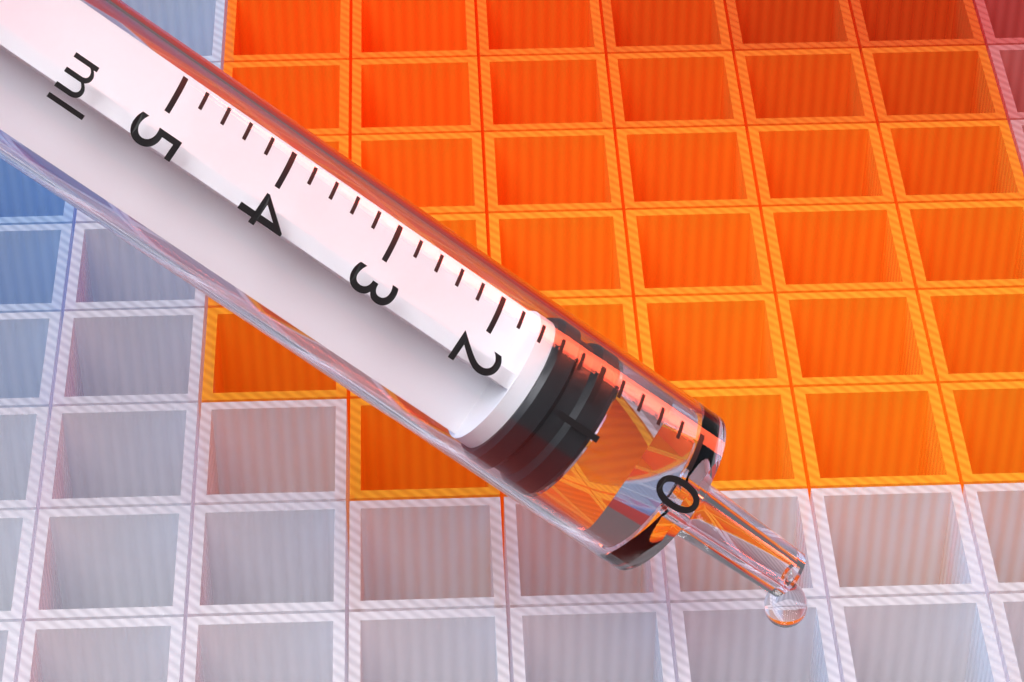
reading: 0.8 ml
